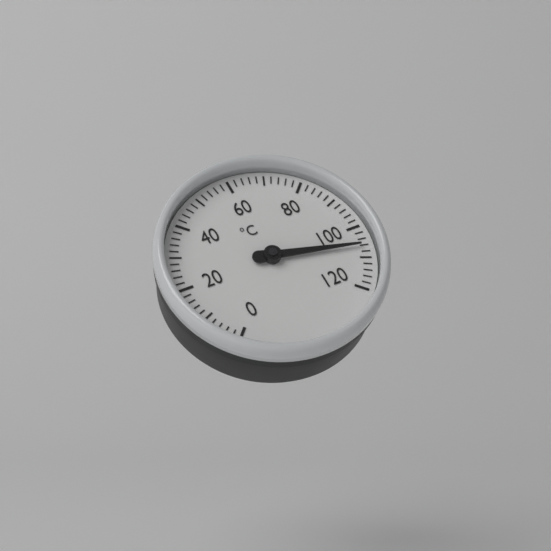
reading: 106 °C
